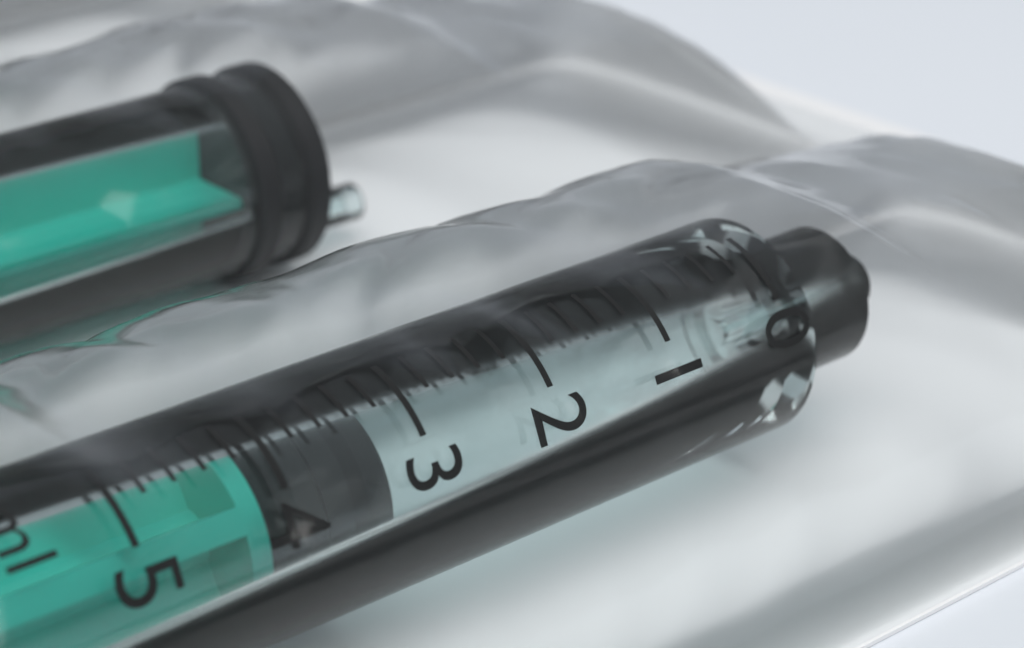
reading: 3.2 ml
